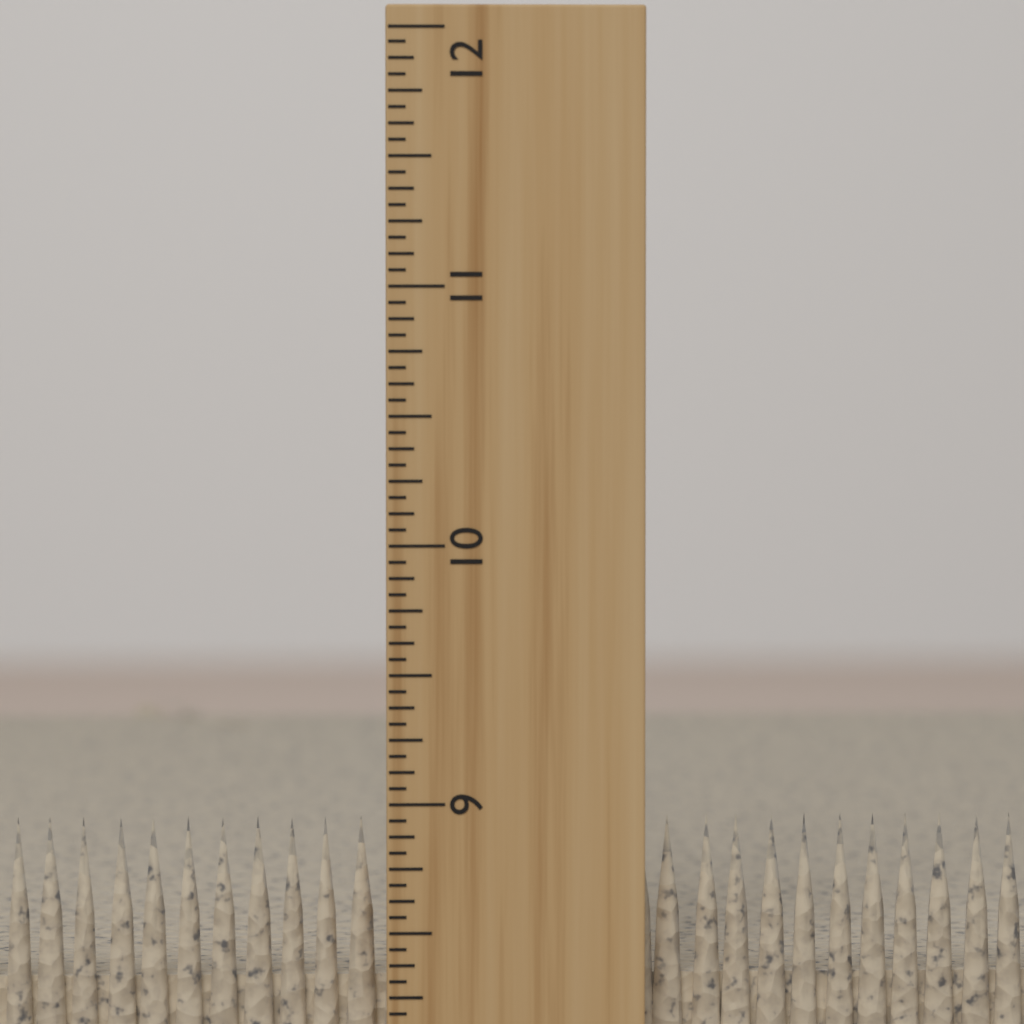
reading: 8.9375 inch
